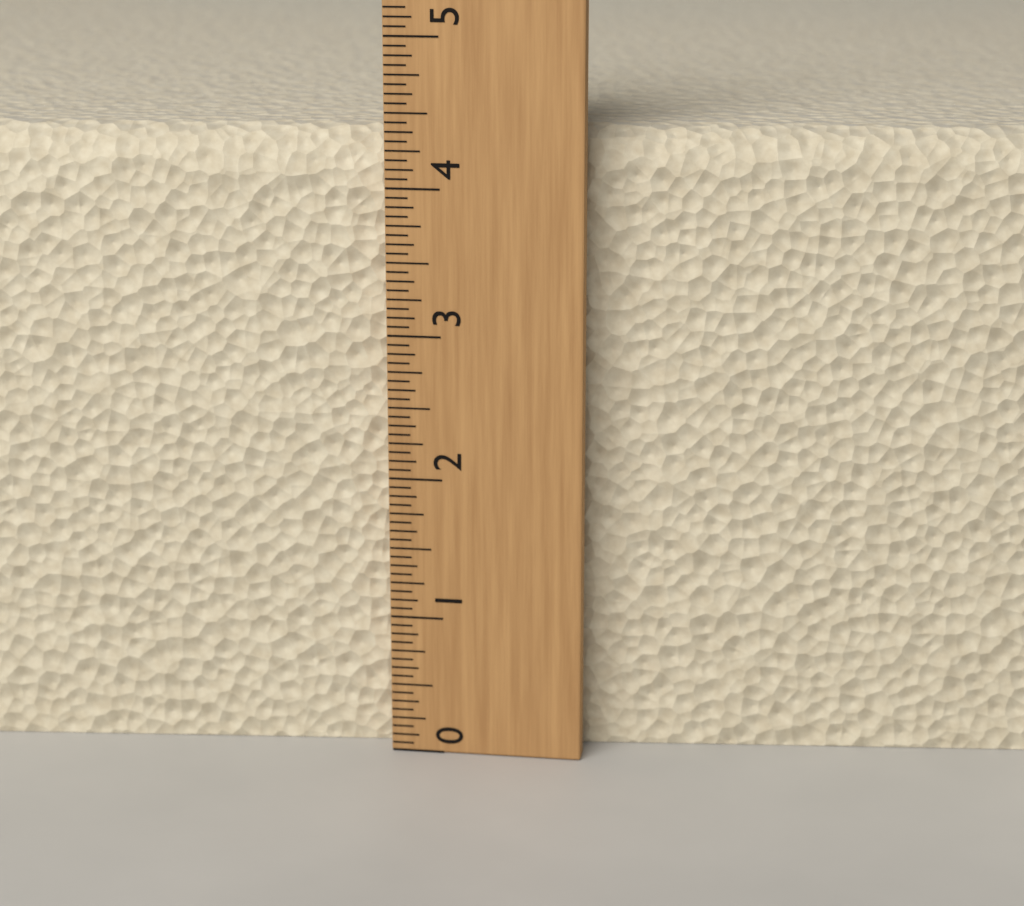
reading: 4.3750 (no unit)
